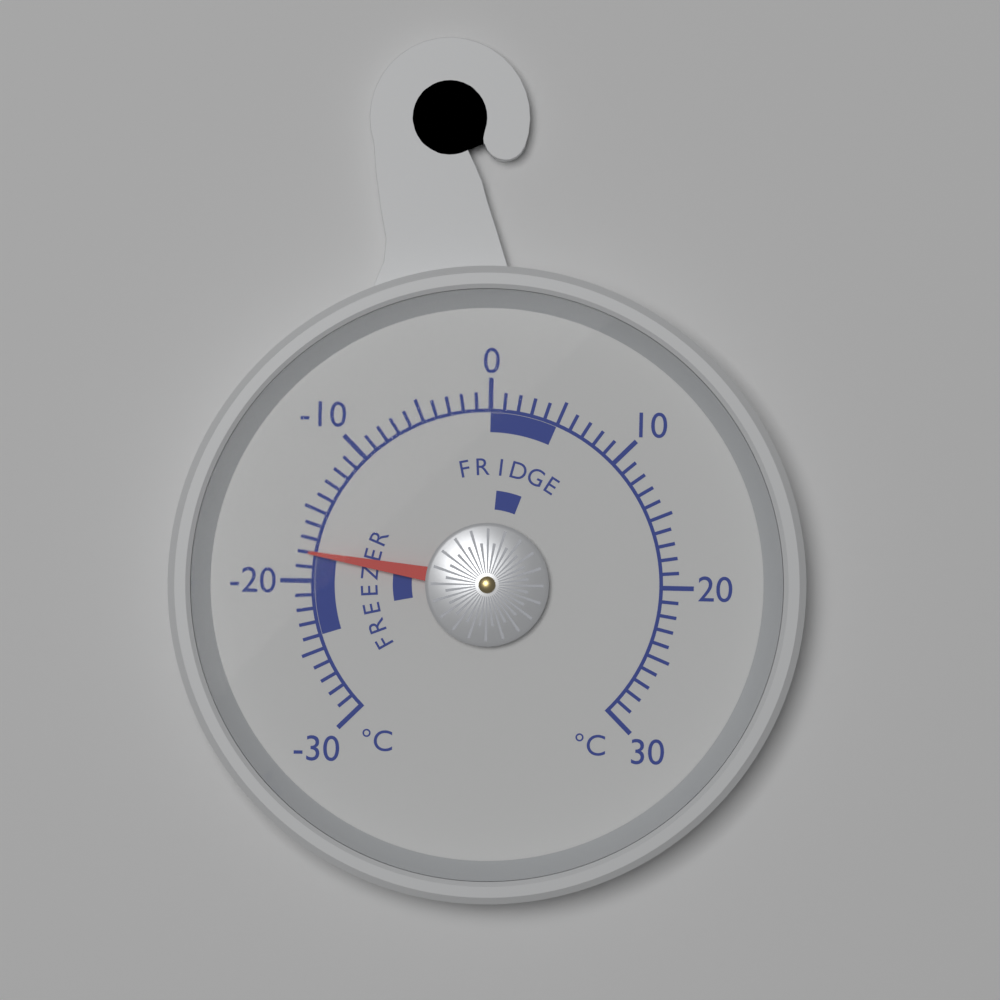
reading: -18 °C
